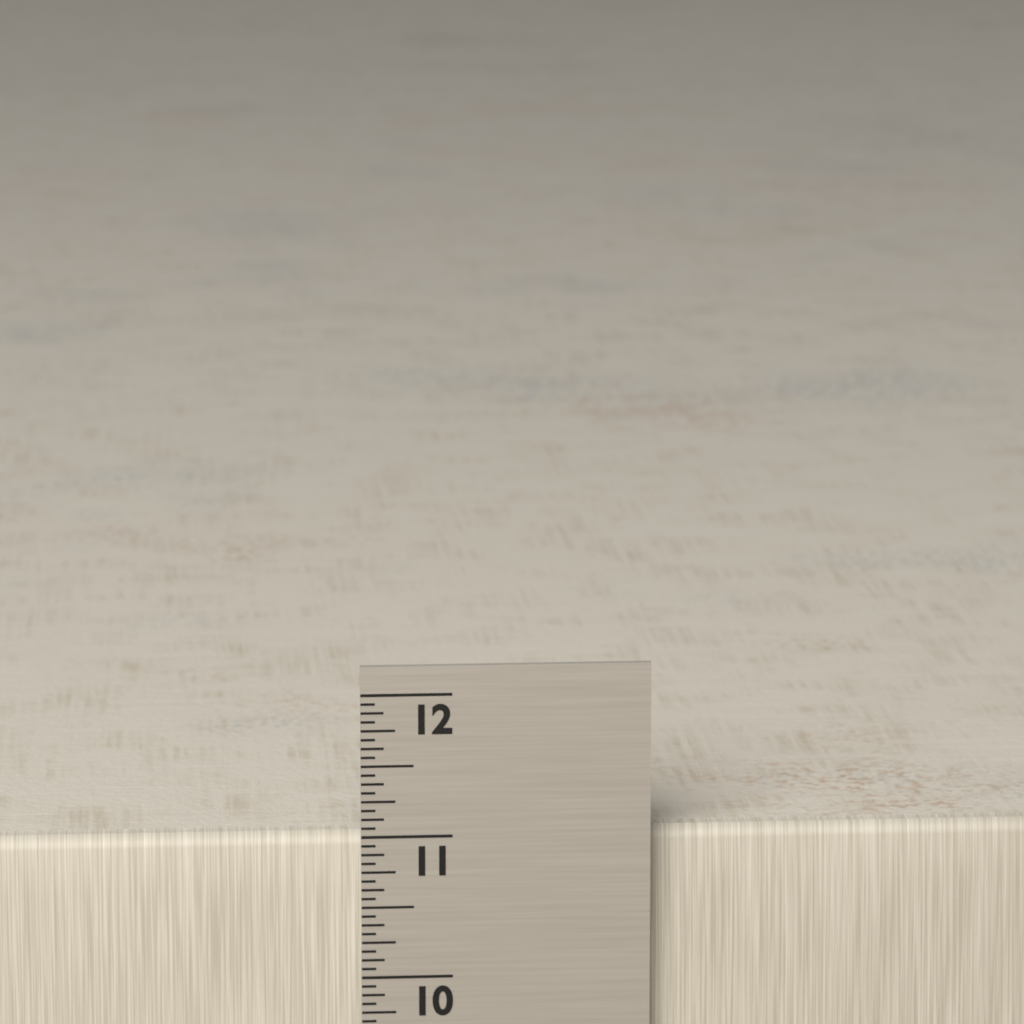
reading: 11.0000 in
